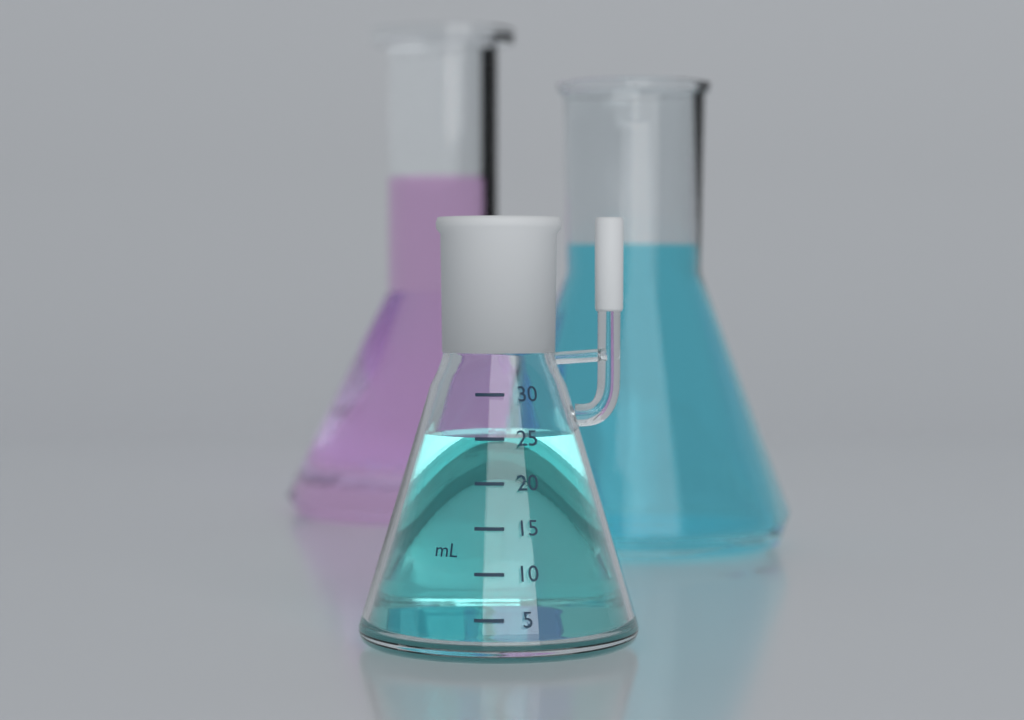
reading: 25 mL
